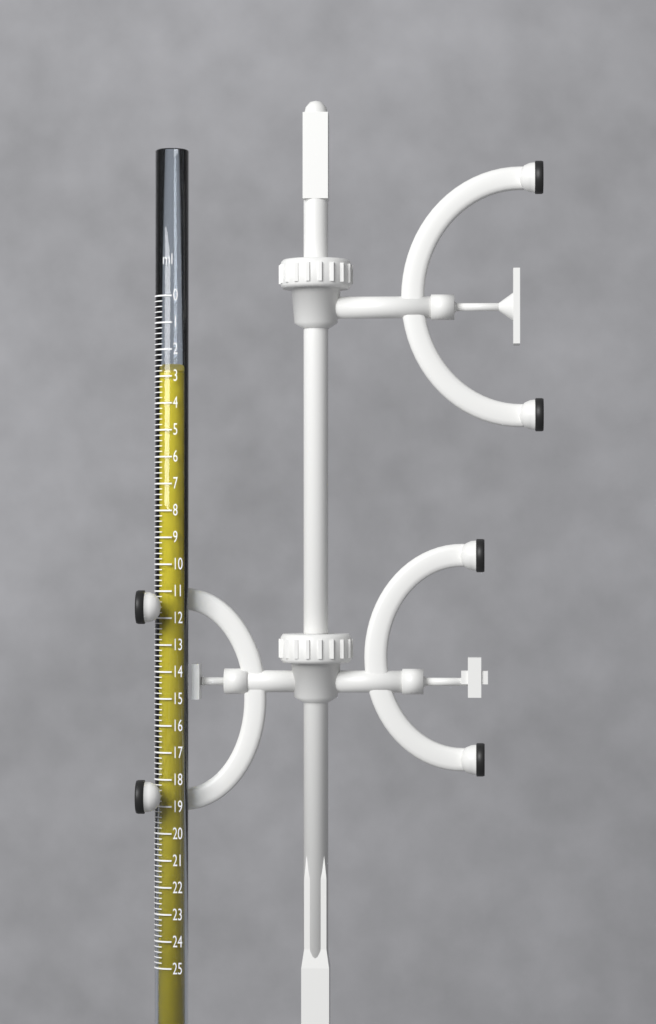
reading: 2.8 ml
